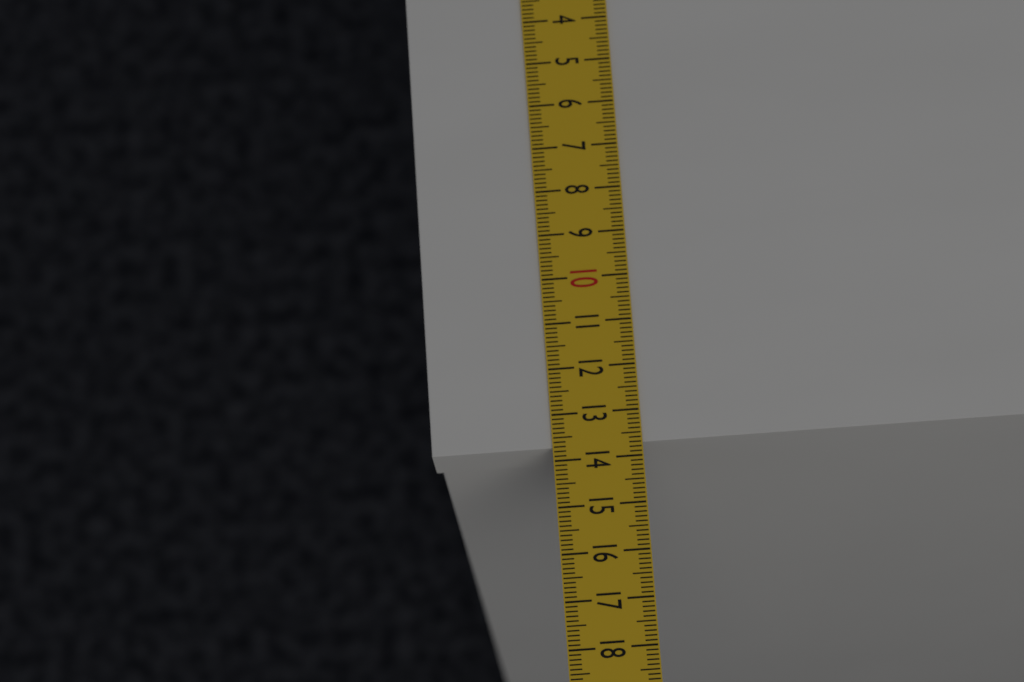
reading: 13.7 cm
